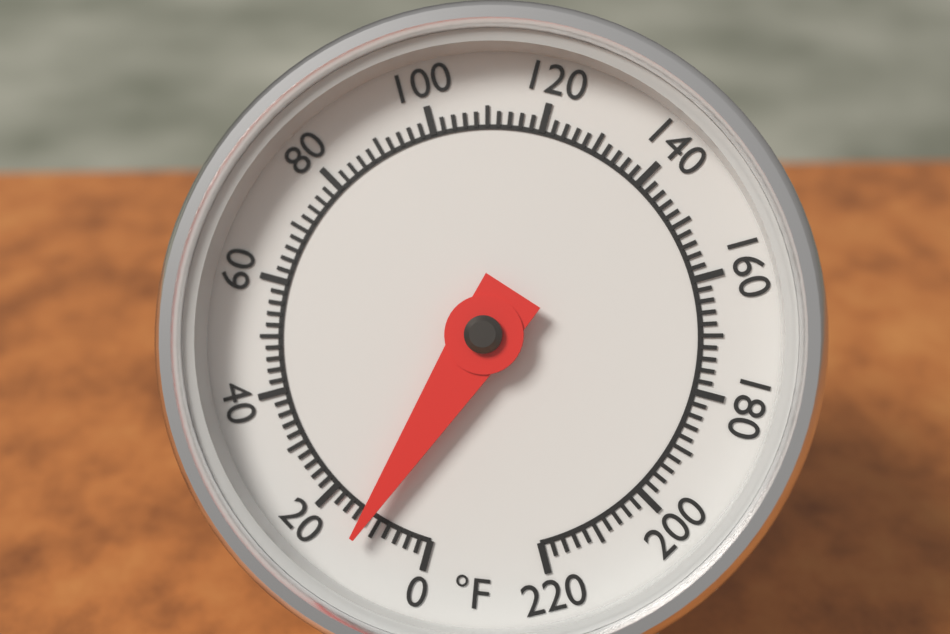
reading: 12 °F
